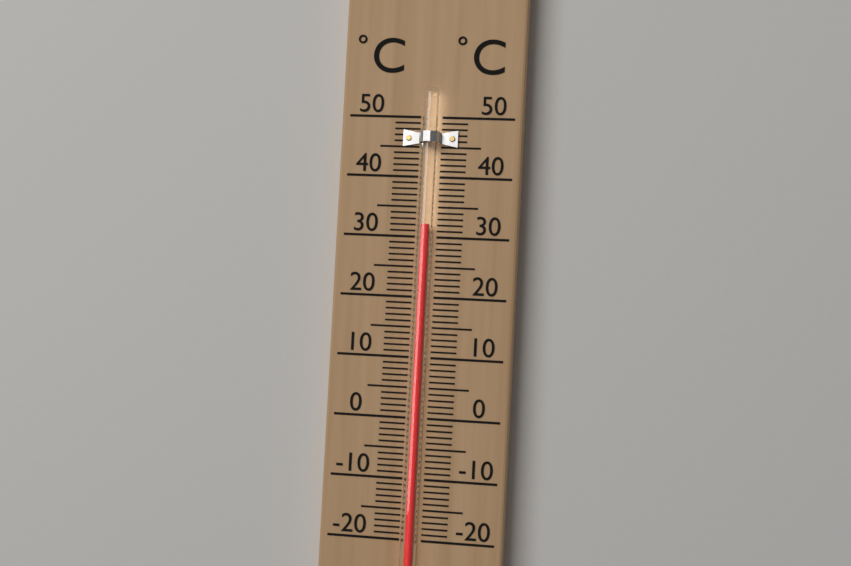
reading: 32 °C
